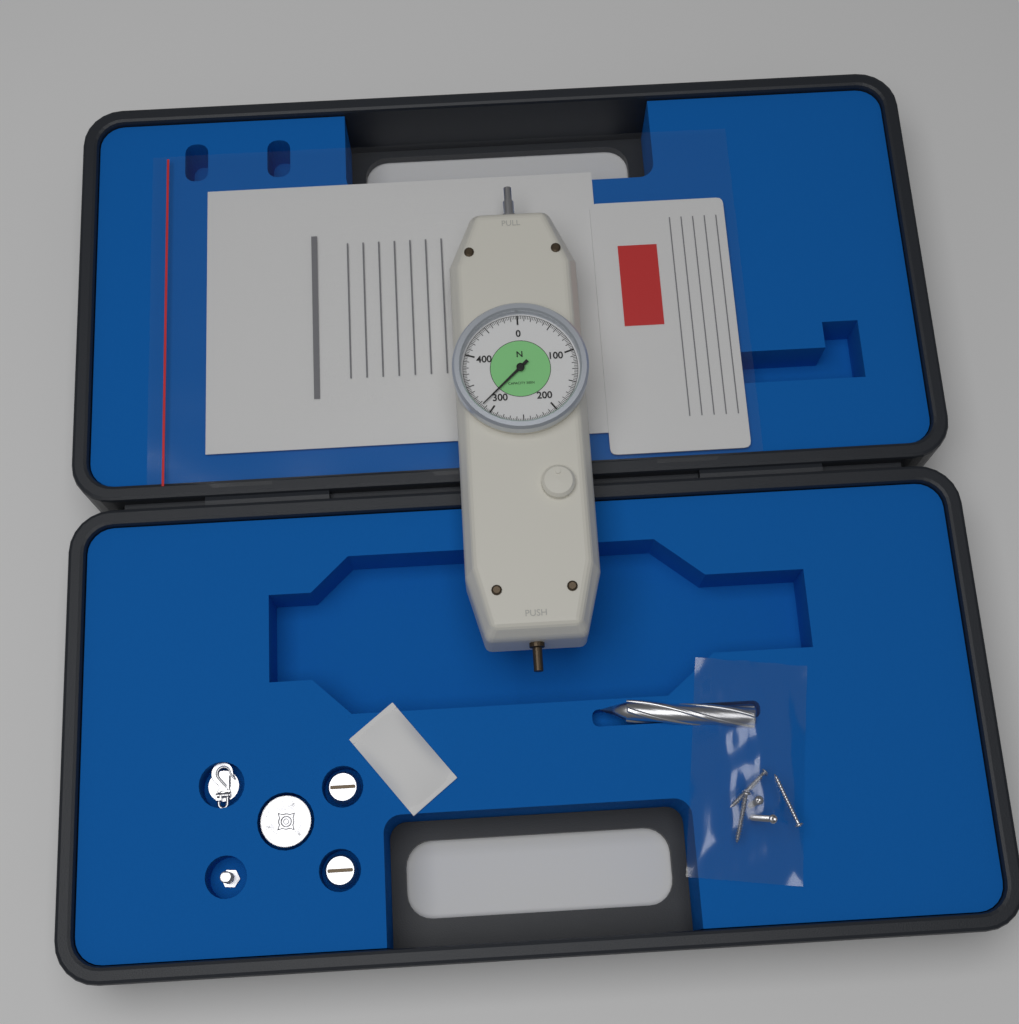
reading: 315.0 N
